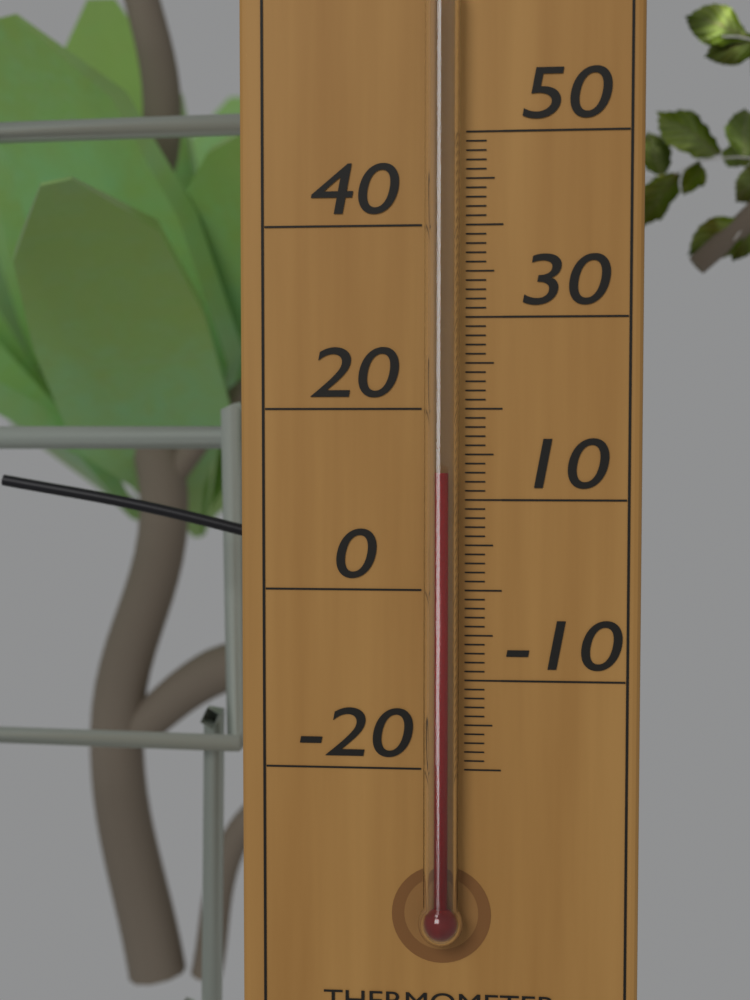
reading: 13 °C
